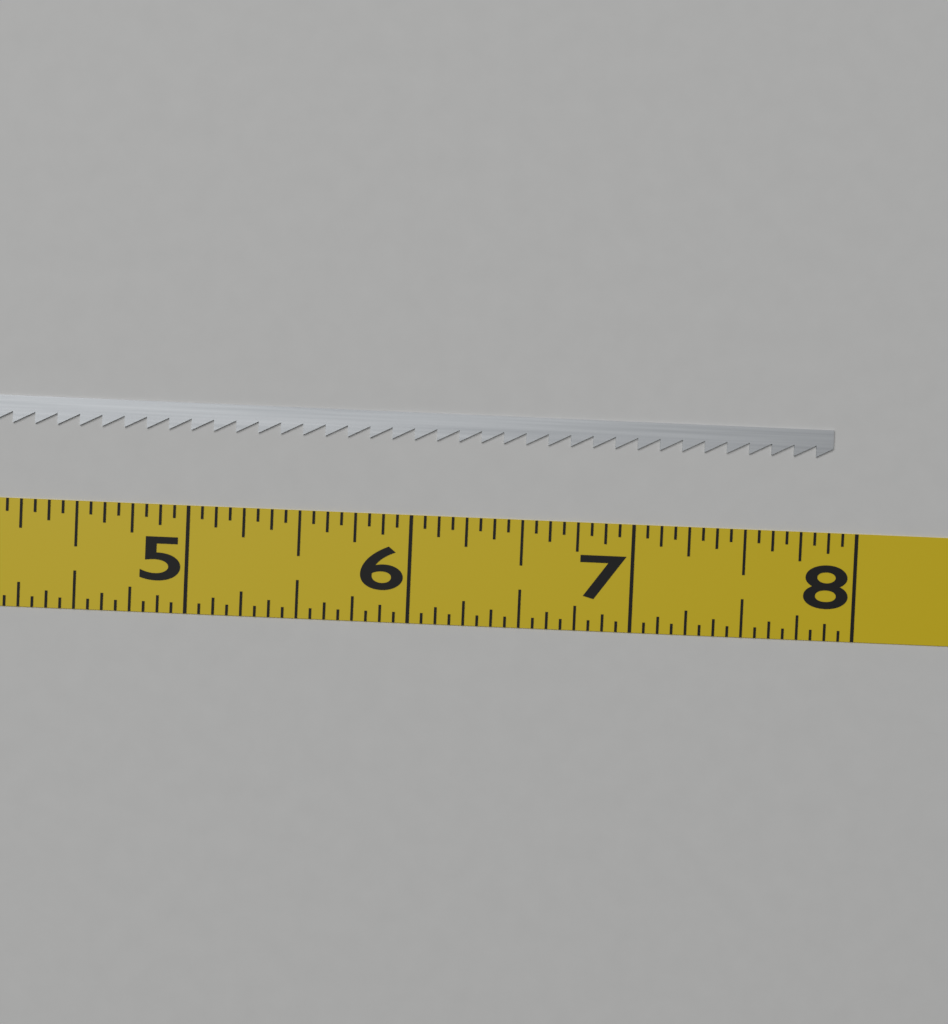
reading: 7.8750 (no unit)
